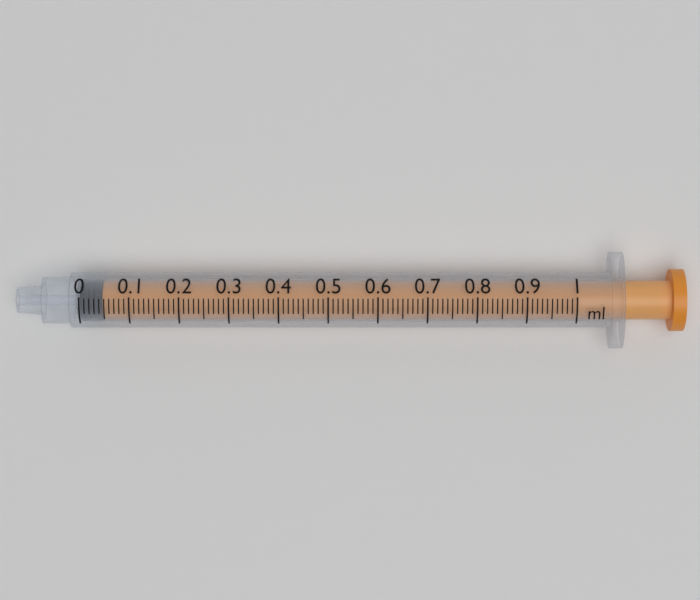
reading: 0.00 ml
